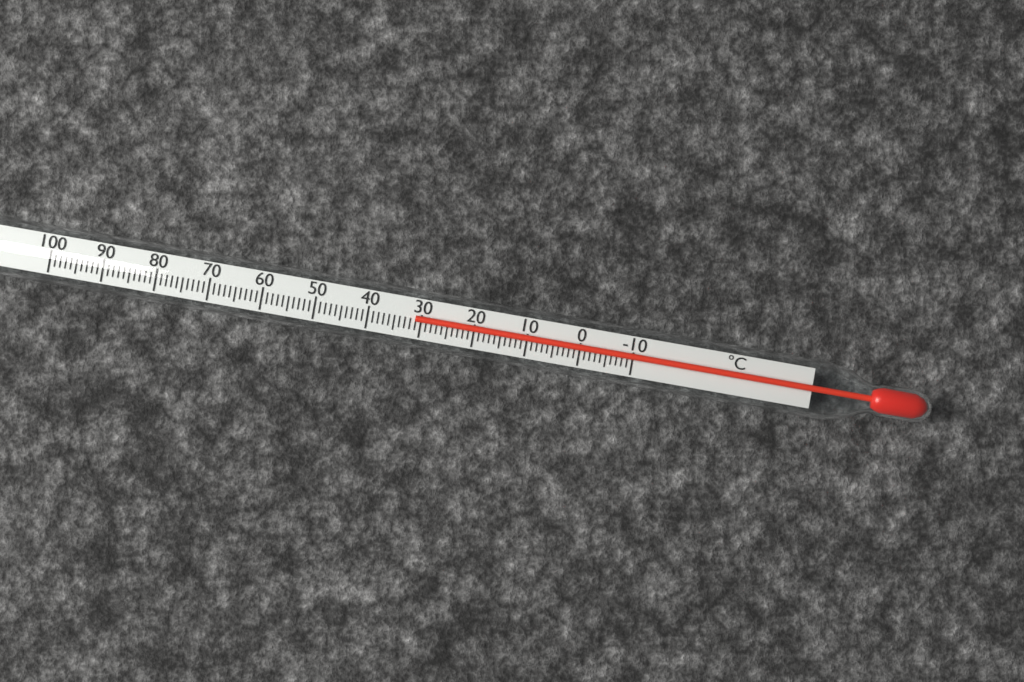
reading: 31 °C
